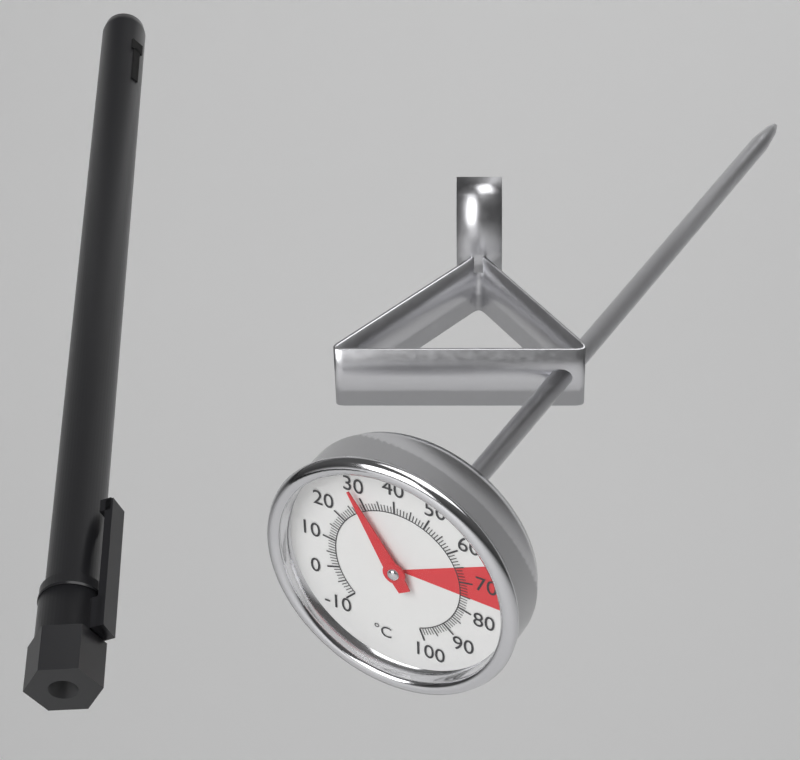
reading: 29 °C
